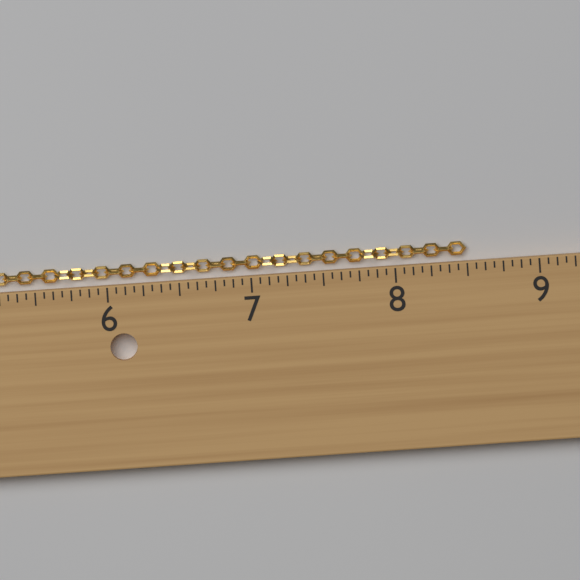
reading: 8.5000 in
